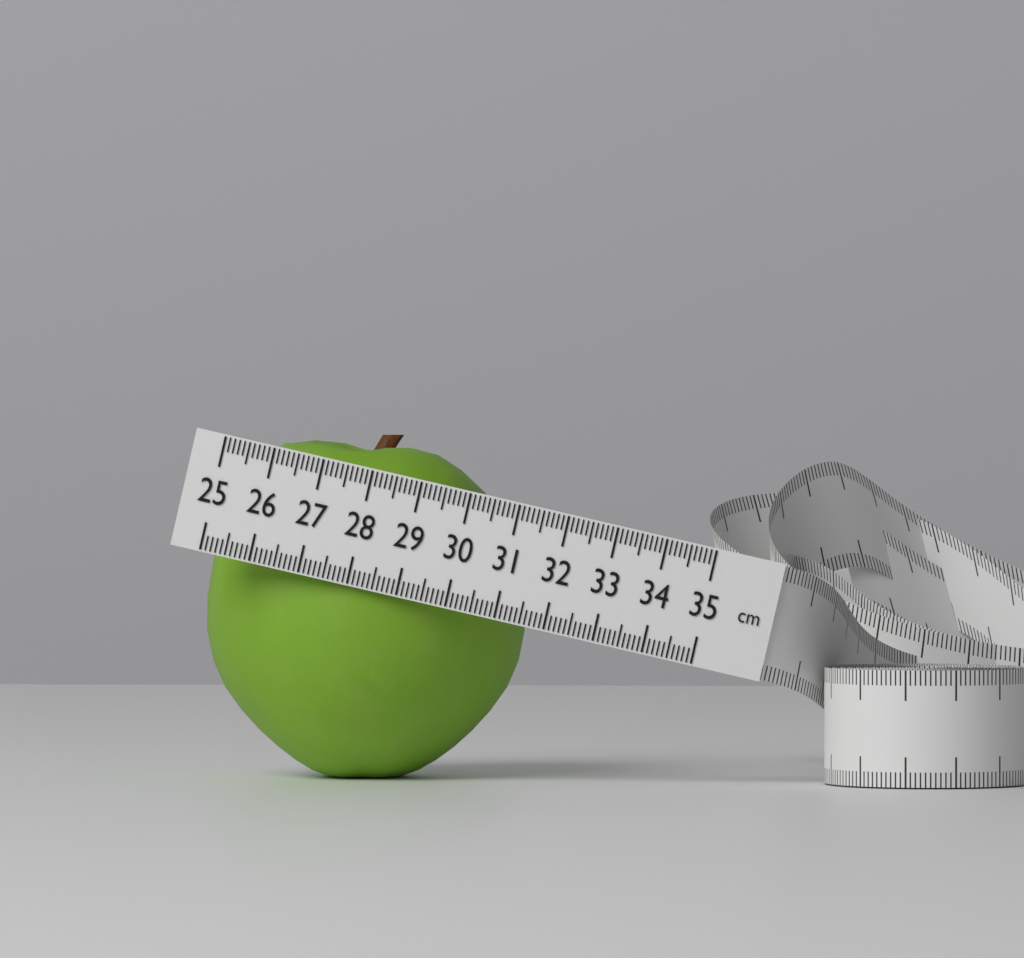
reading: 31.5 cm
